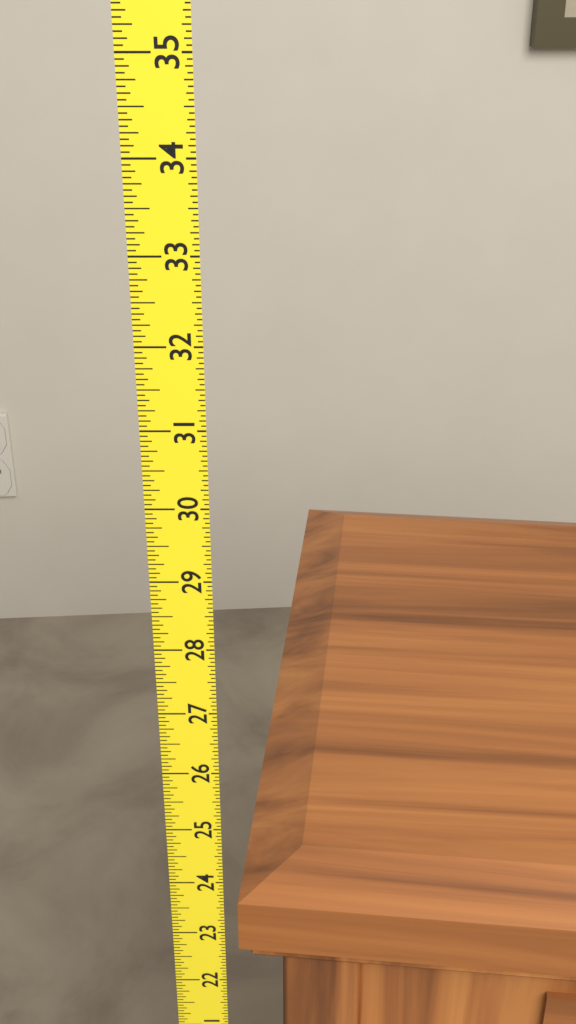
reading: 23.6250 (no unit)
